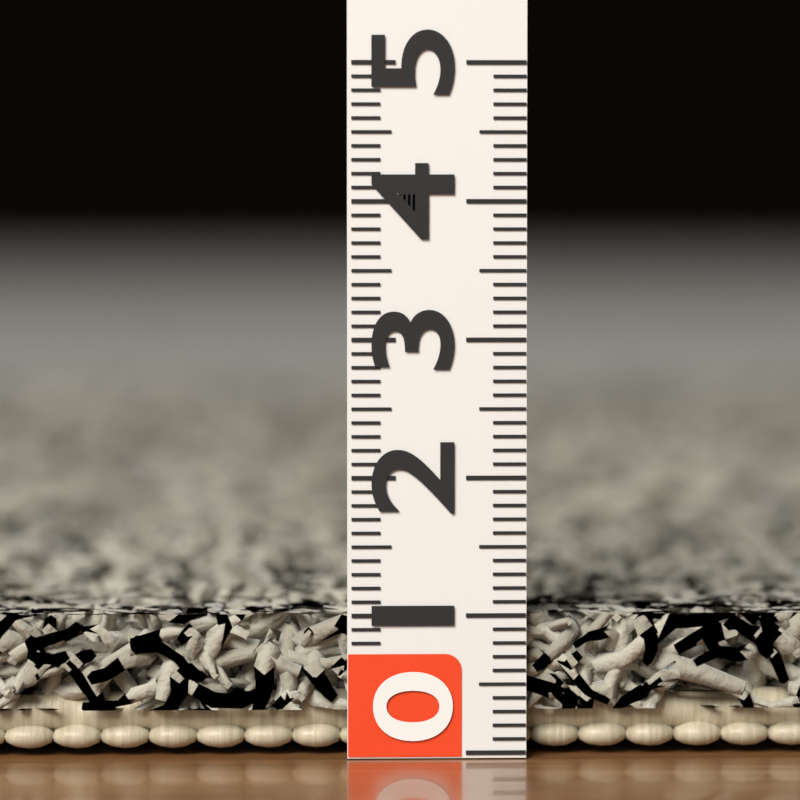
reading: 1.0 (no unit)
